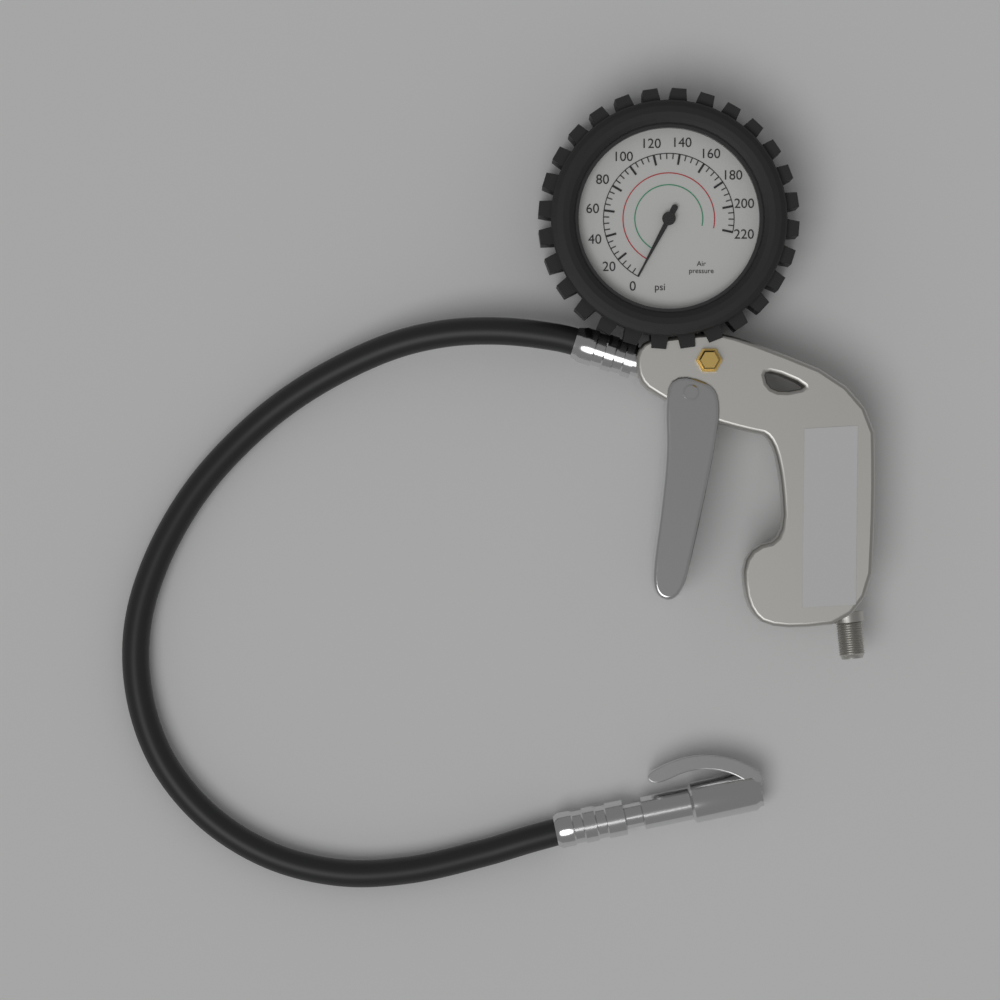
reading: 0 psi
